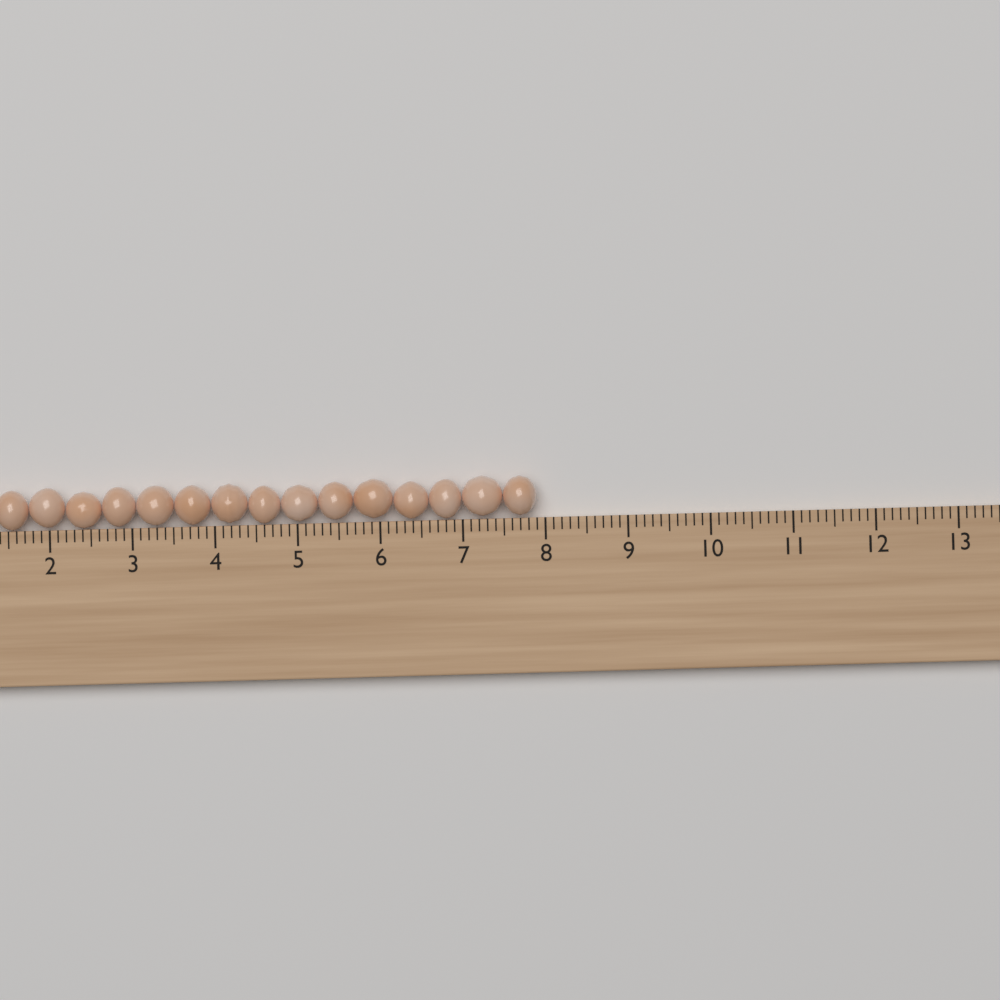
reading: 7.9 cm
